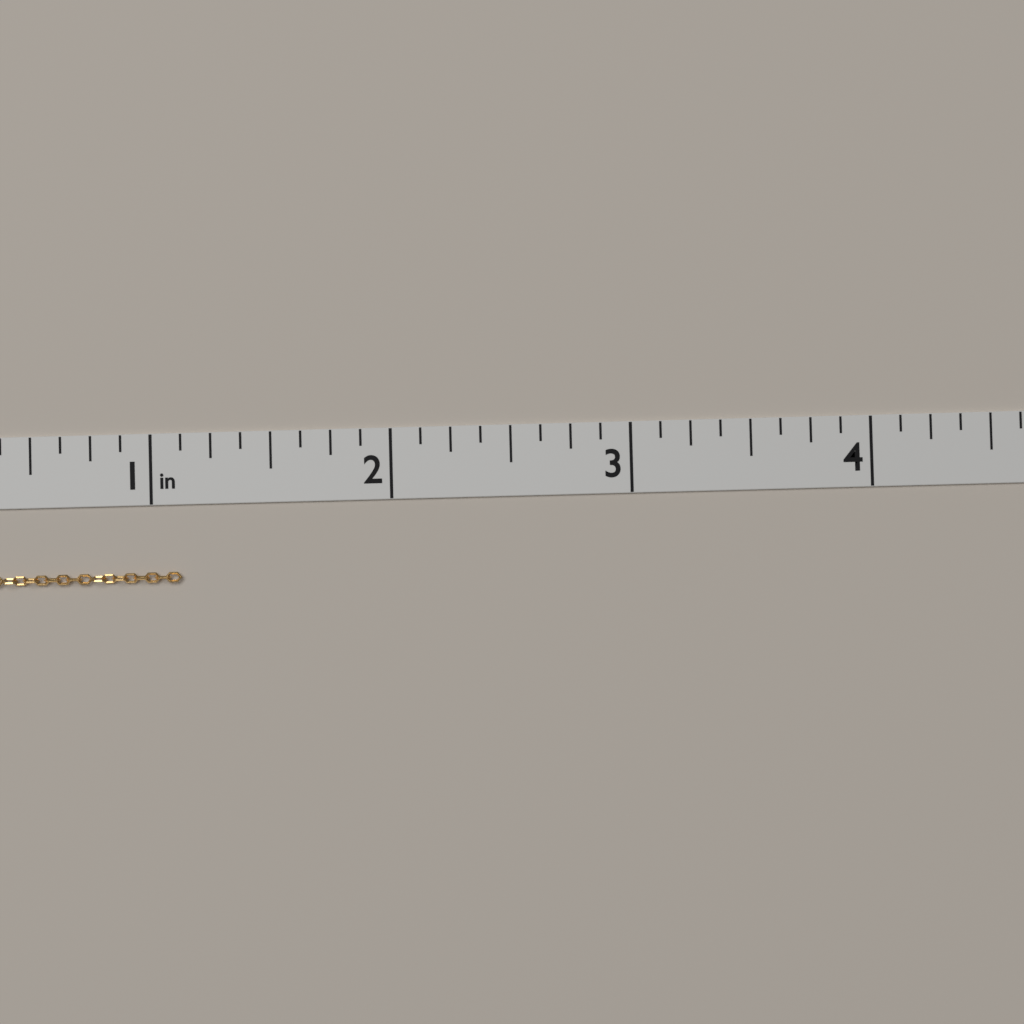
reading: 1.125 in
